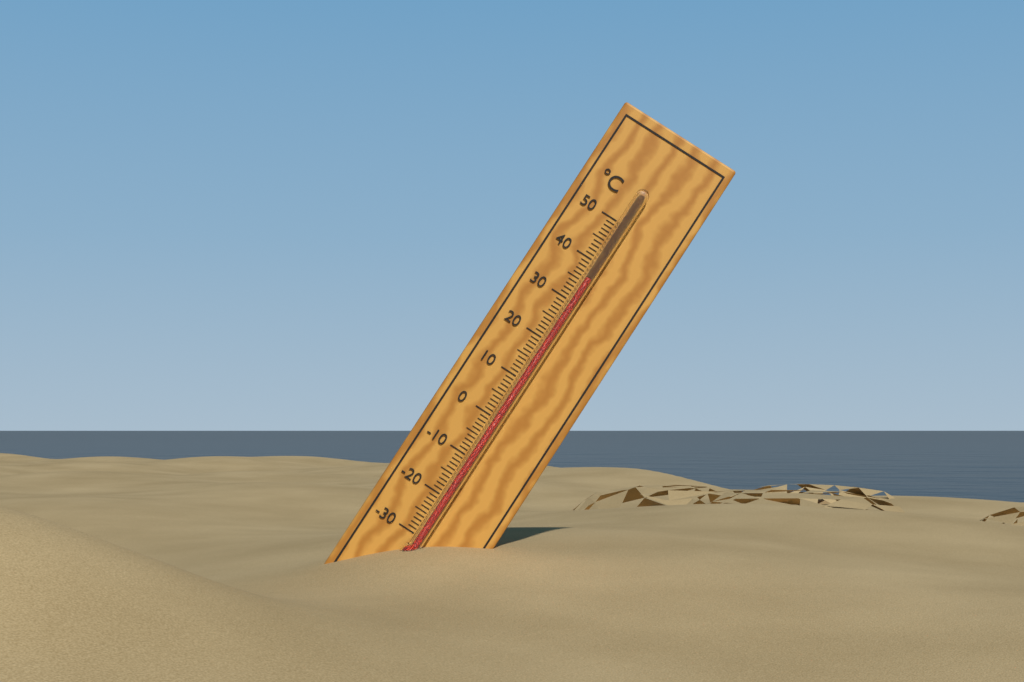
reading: 36 °C
